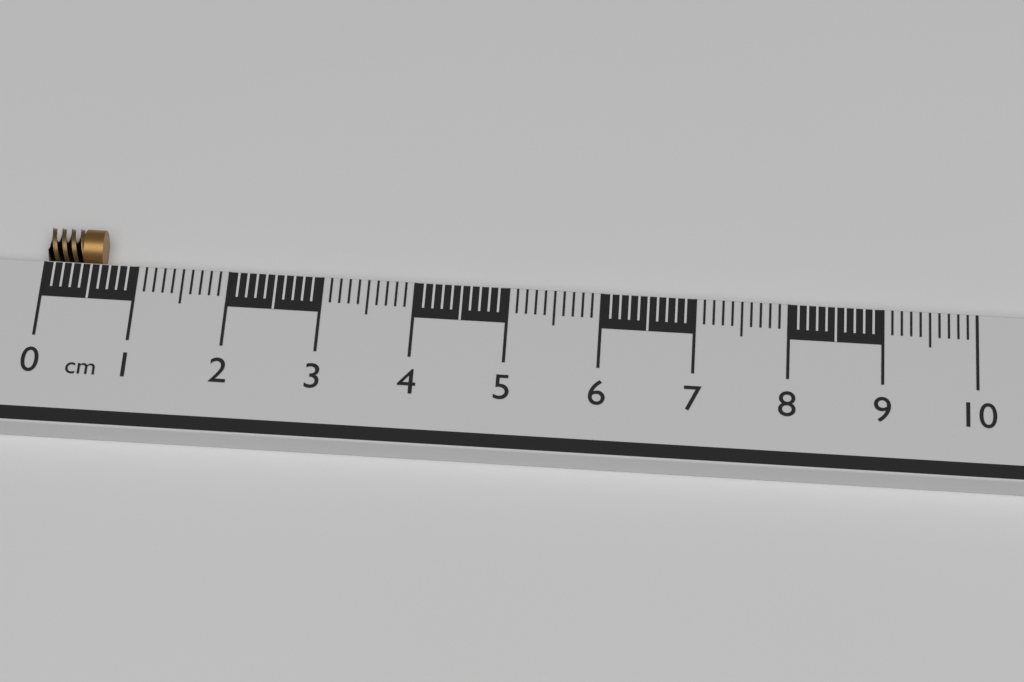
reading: 0.6 cm
